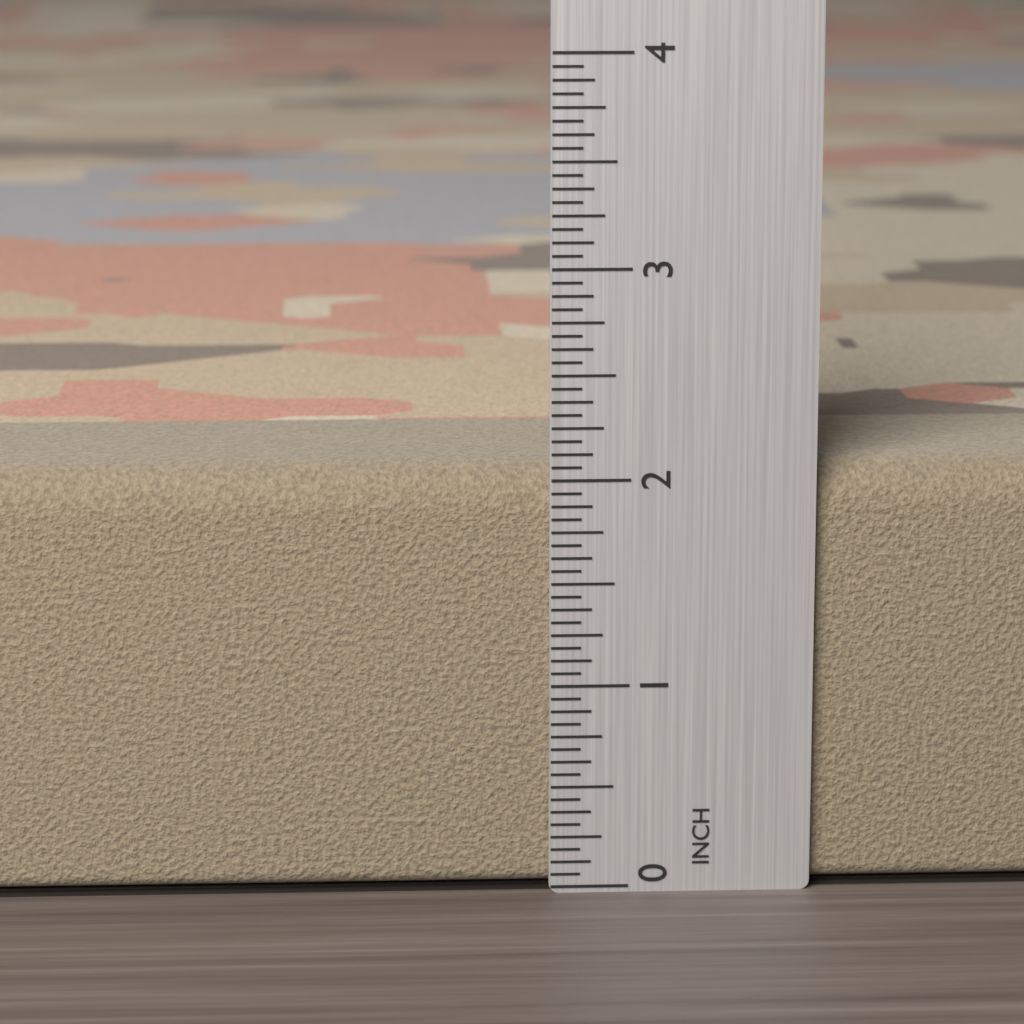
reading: 2.0625 in
